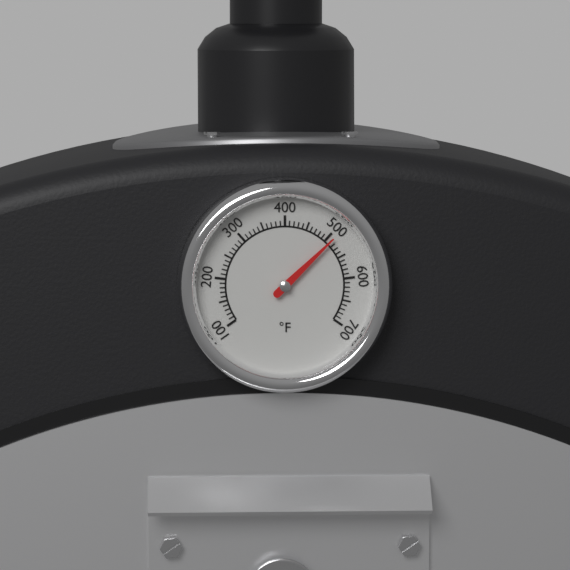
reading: 510 °F
